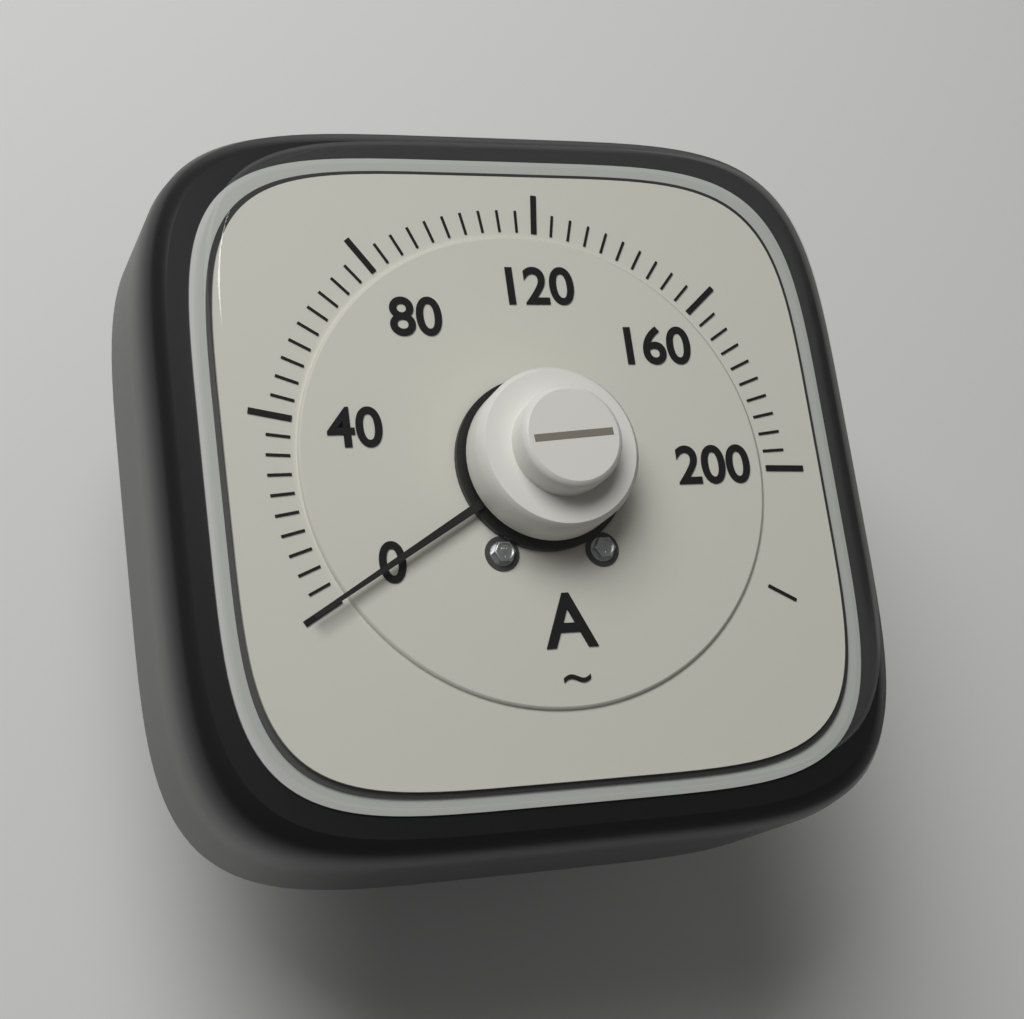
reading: 0 A
